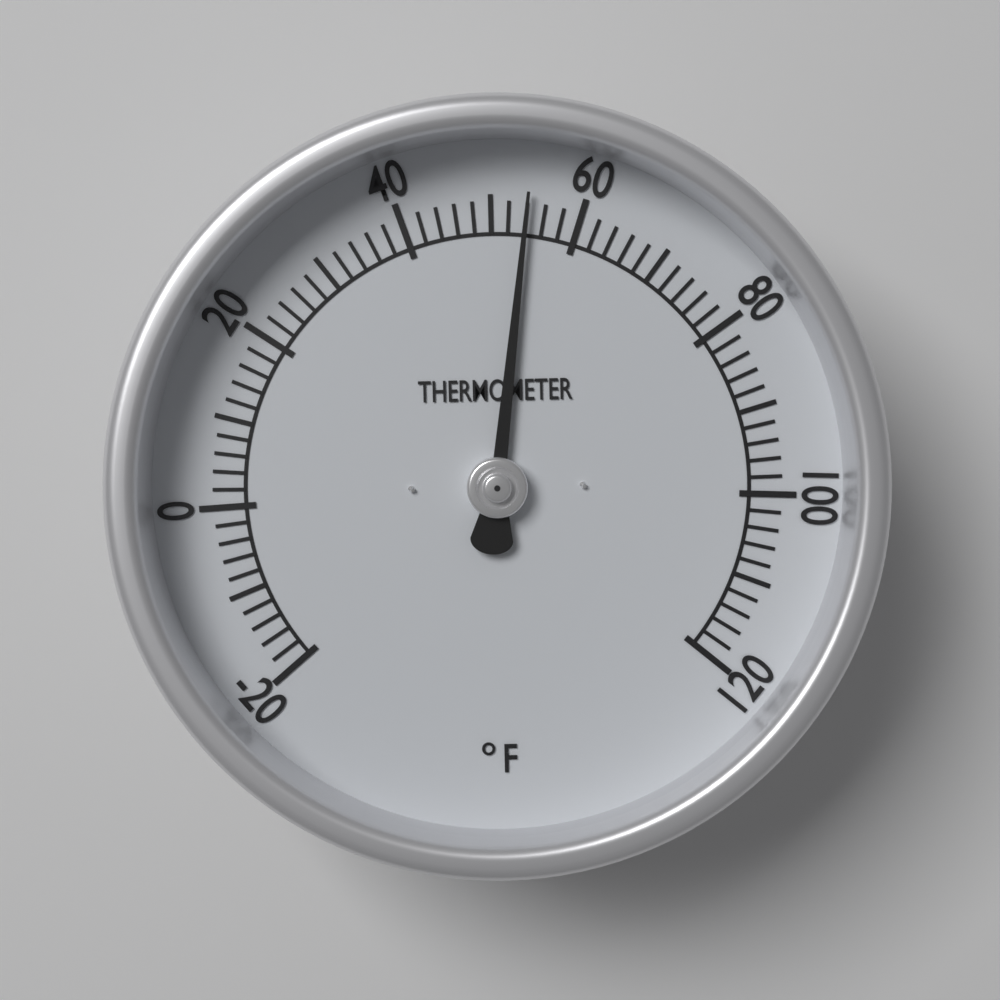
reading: 54 °F
